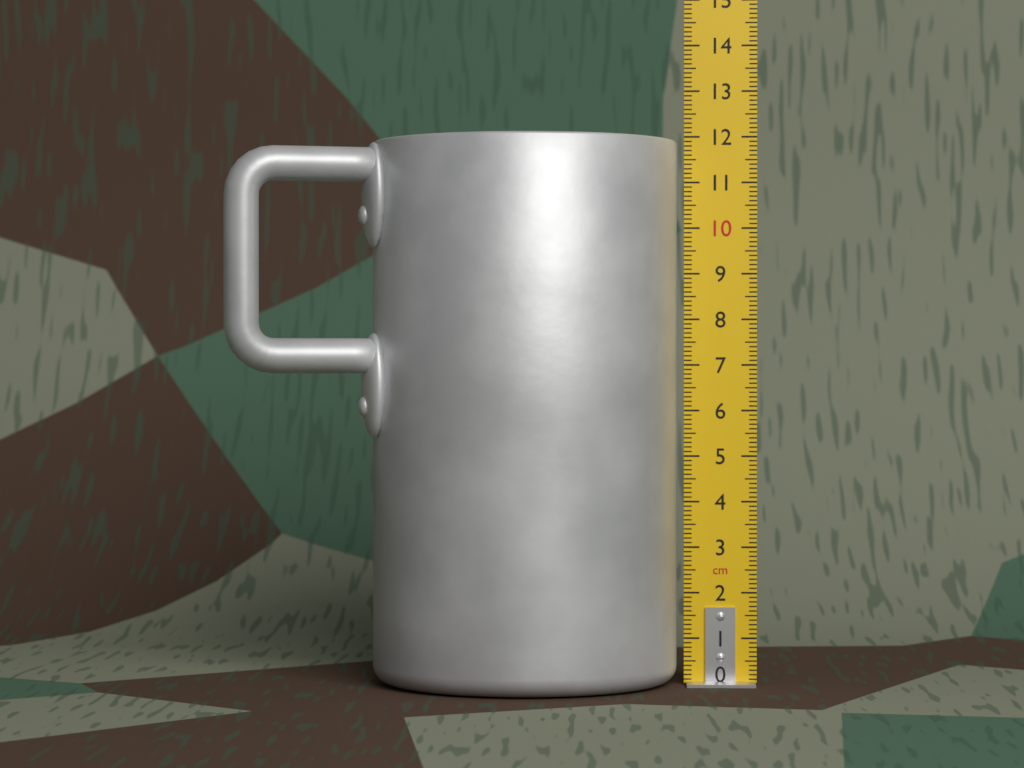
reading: 11.9 cm
